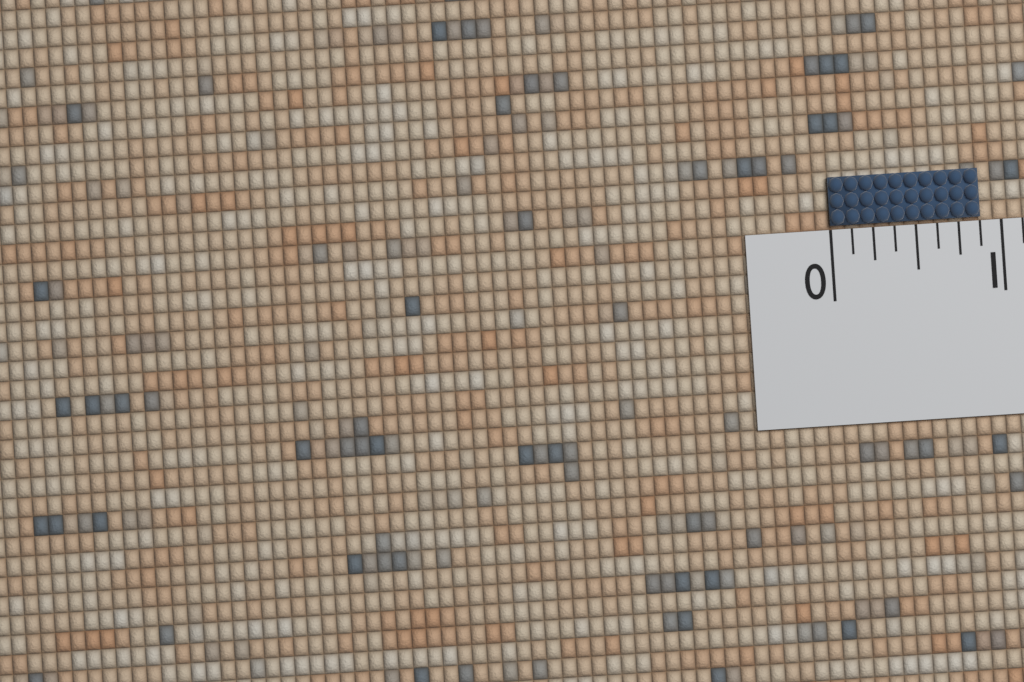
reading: 0.875 (no unit)
